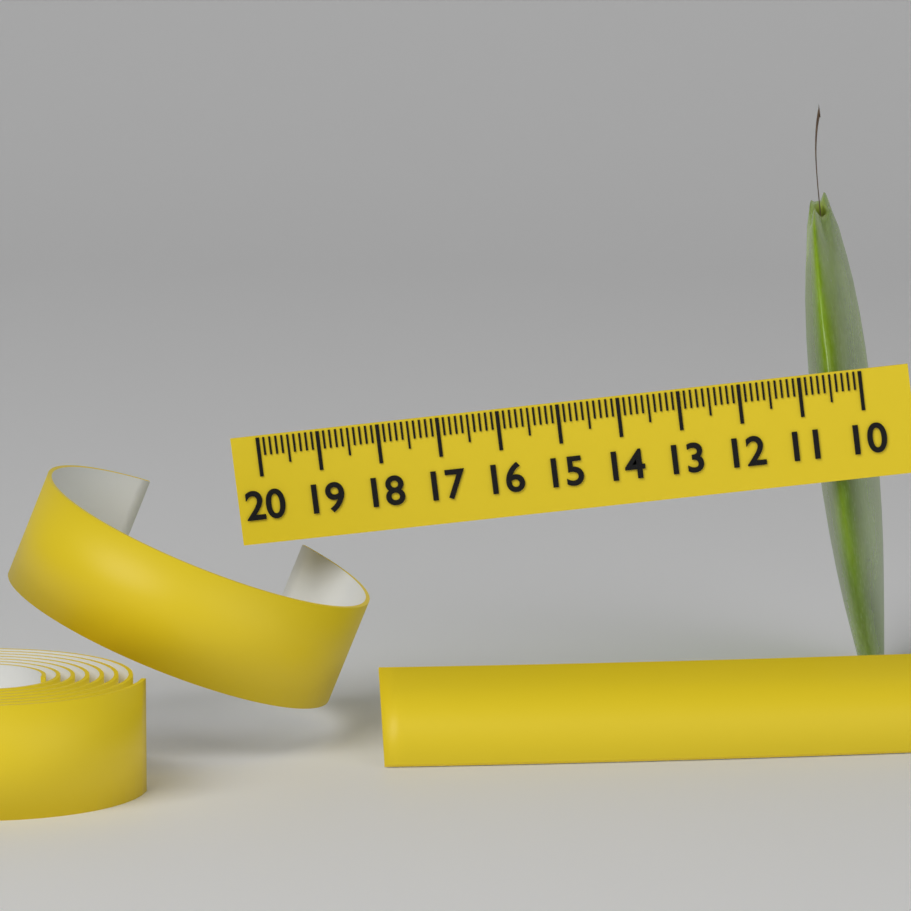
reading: 11.0 (no unit)
